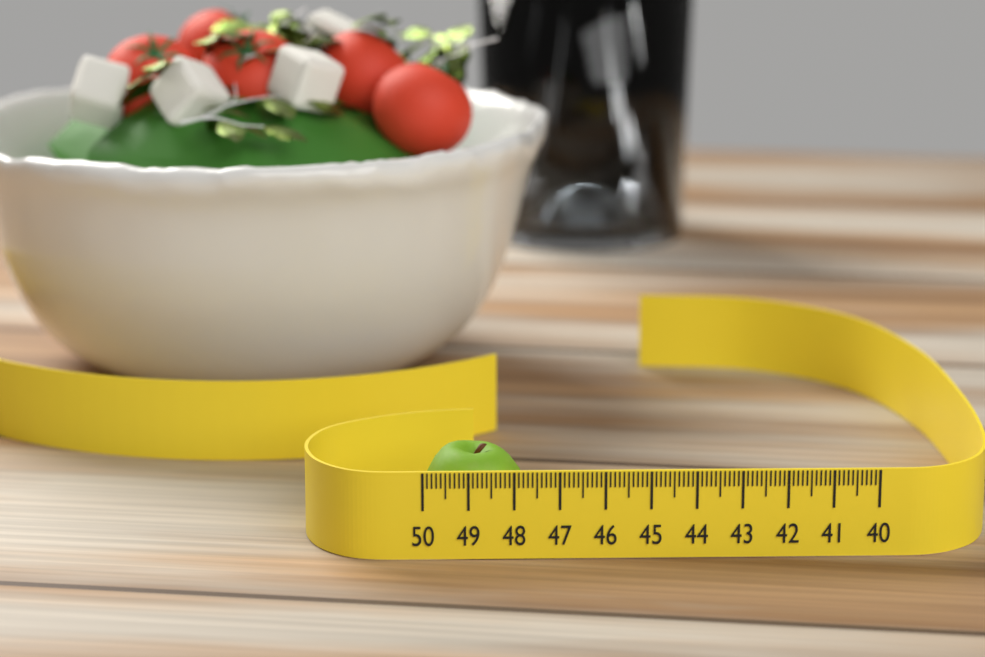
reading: 47.7 (no unit)
